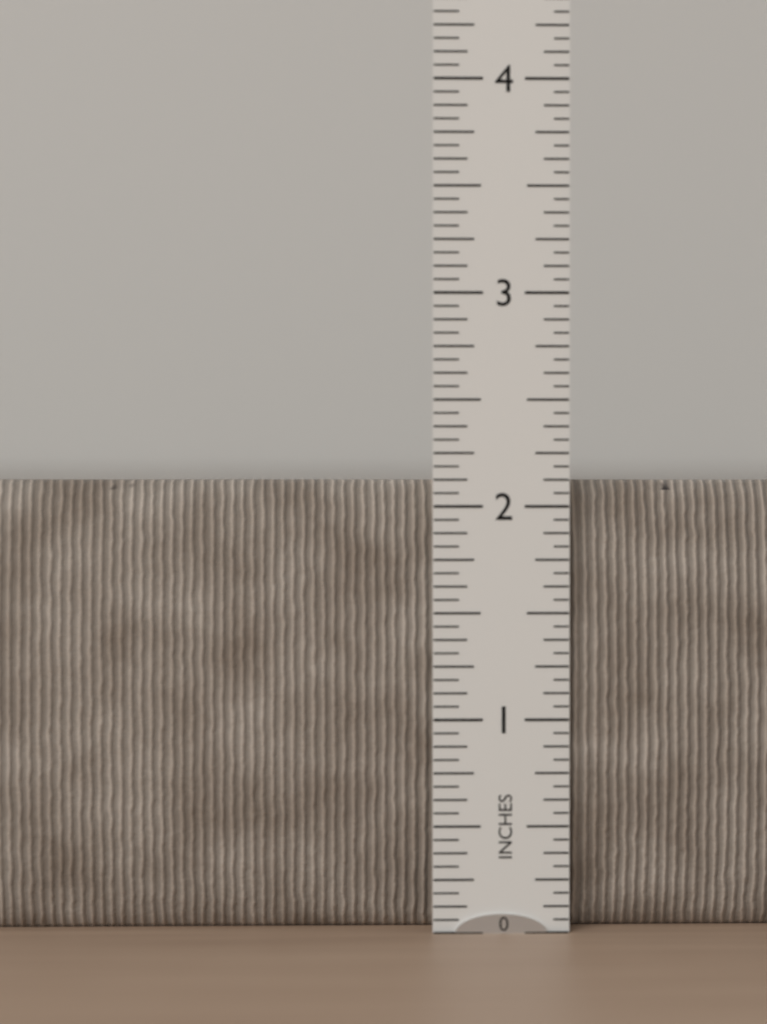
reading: 2.1250 in
